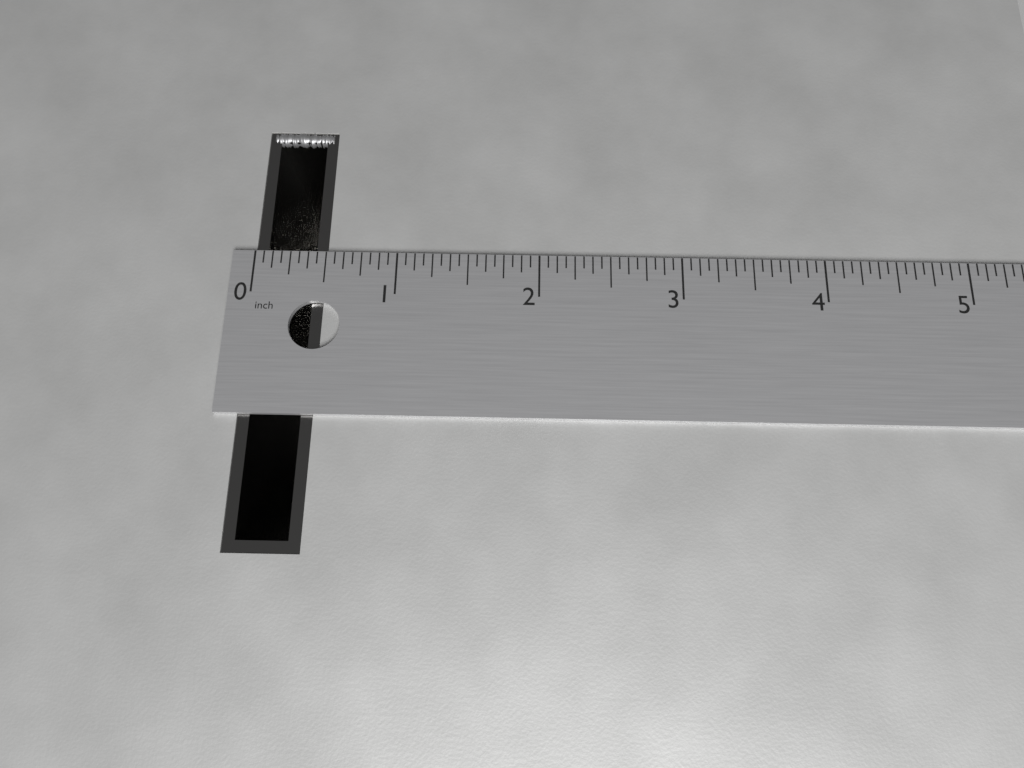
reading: 0.5000 in
